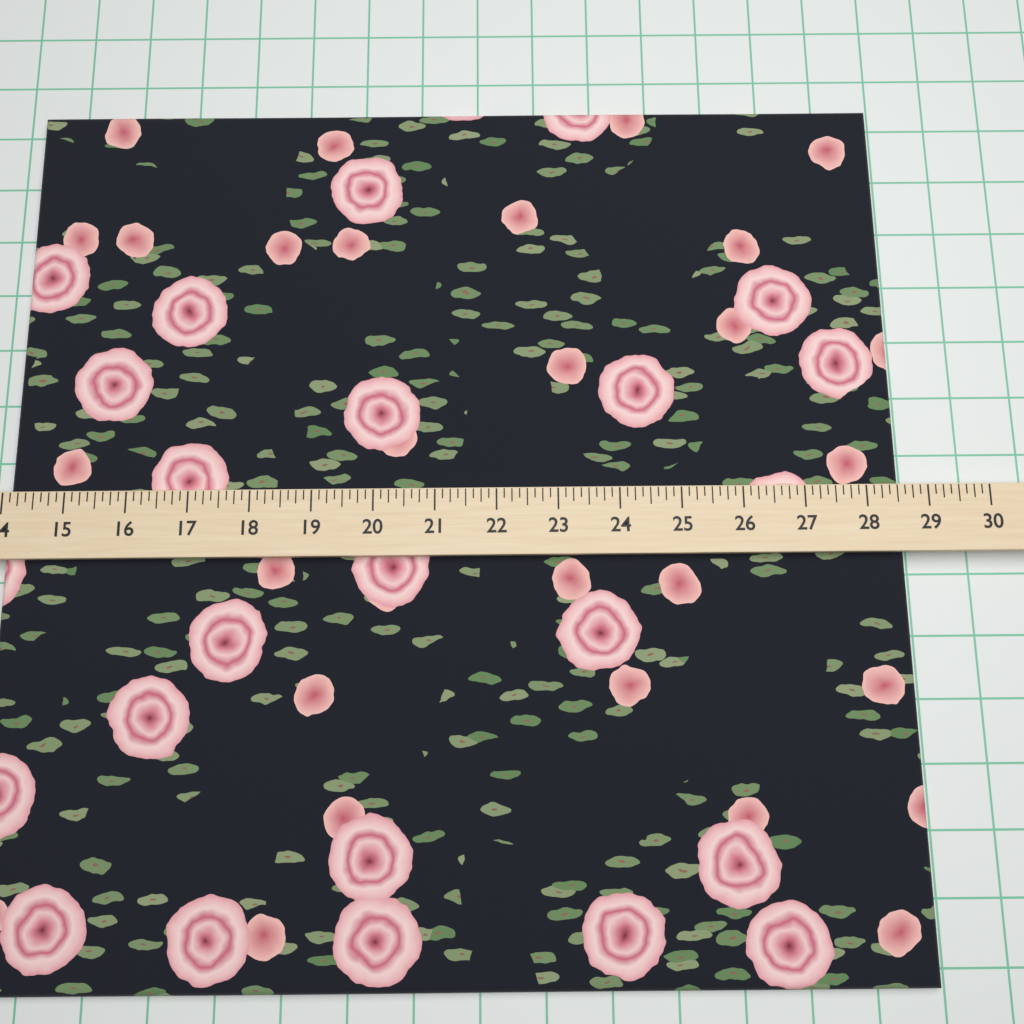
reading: 28.625 (no unit)
